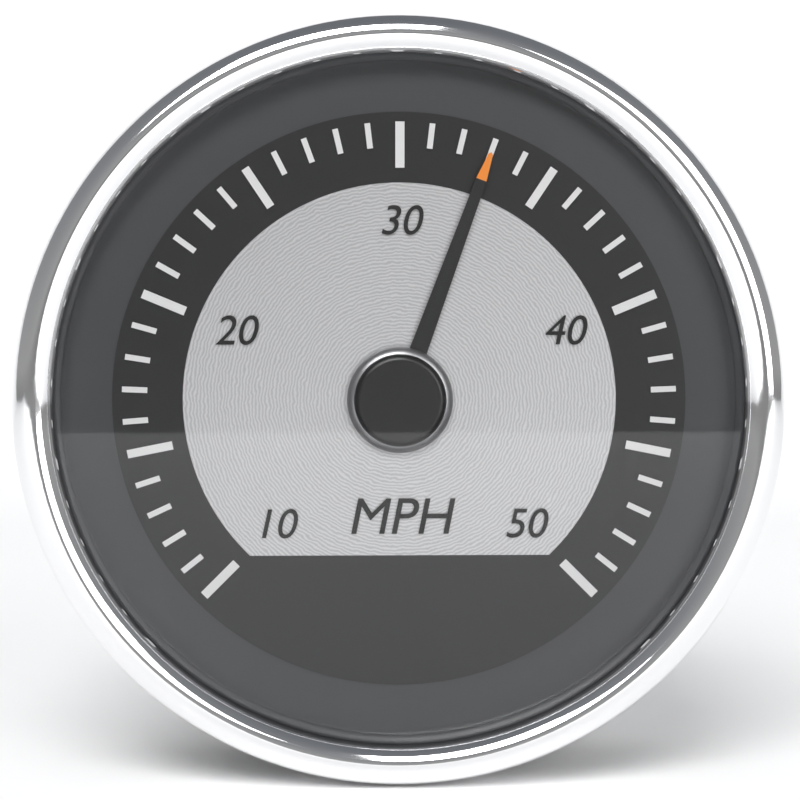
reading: 33 mph
